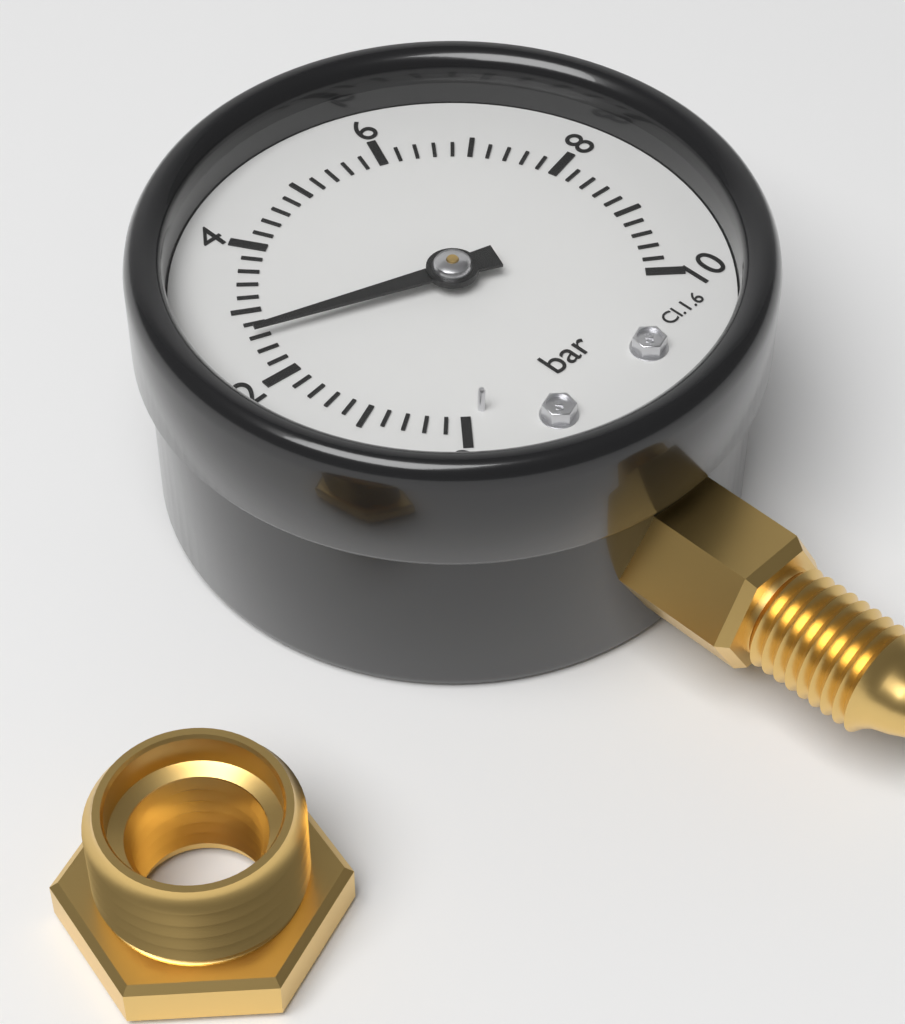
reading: 2.6 bar
